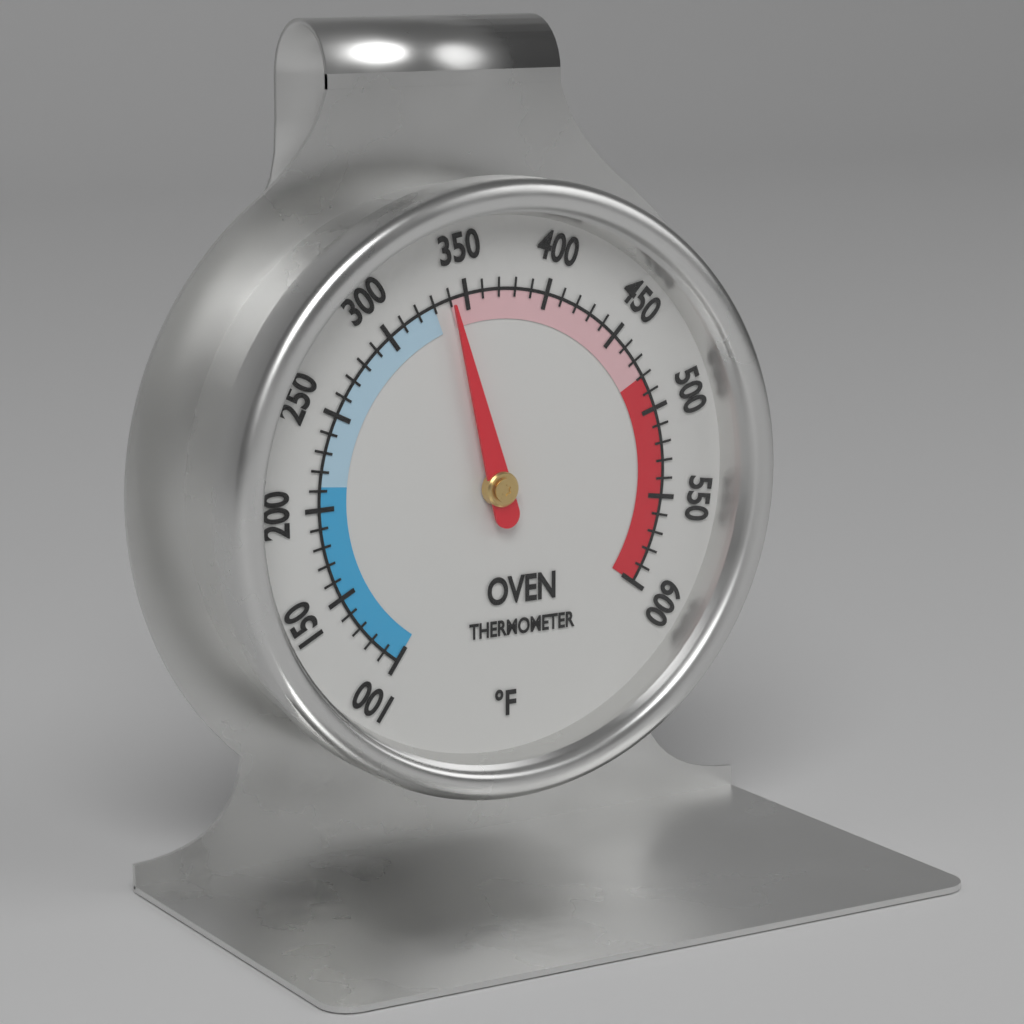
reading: 340 °F
